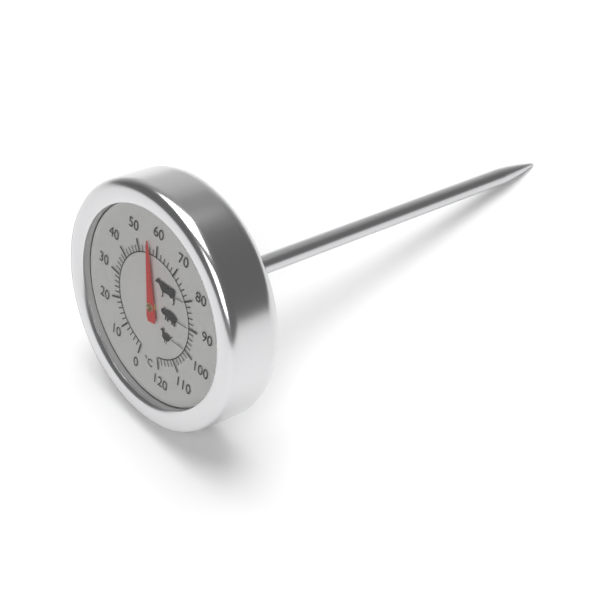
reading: 56 °C
